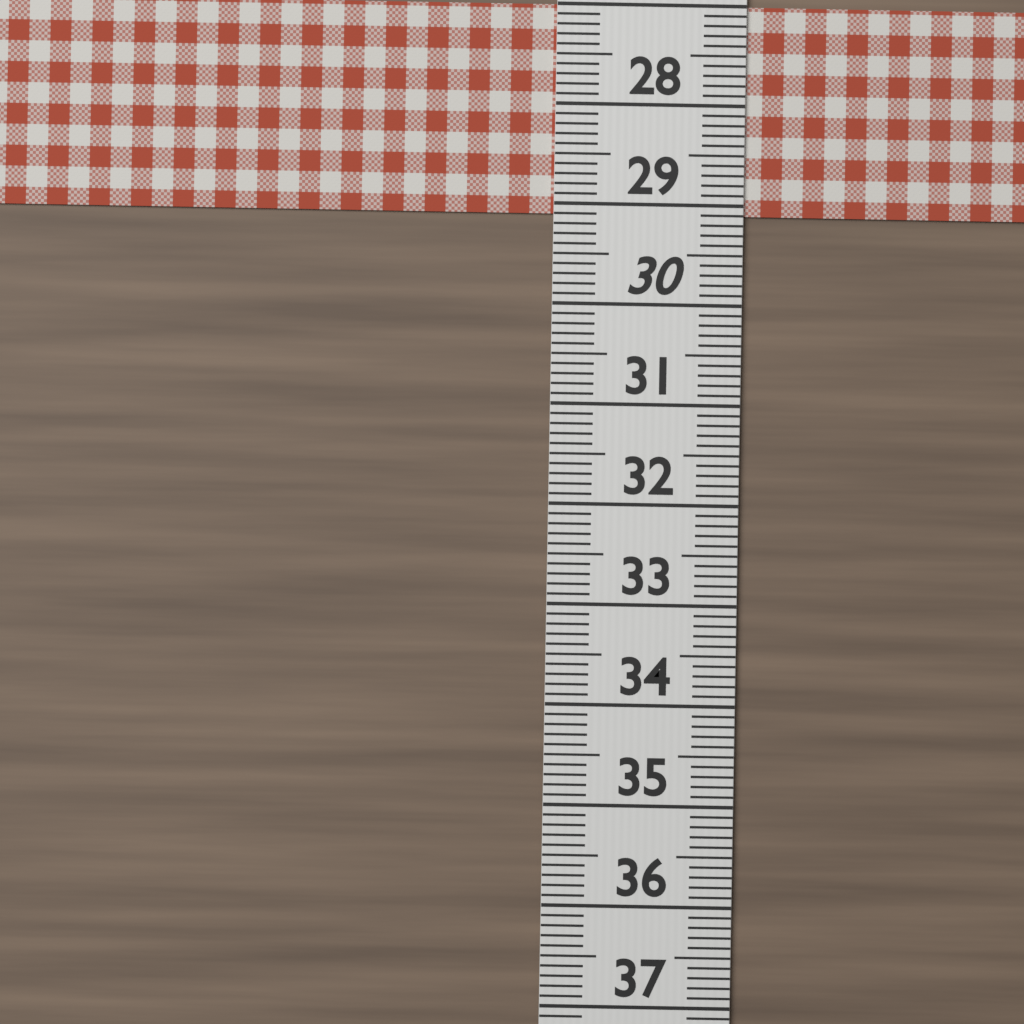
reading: 29.1 (no unit)
